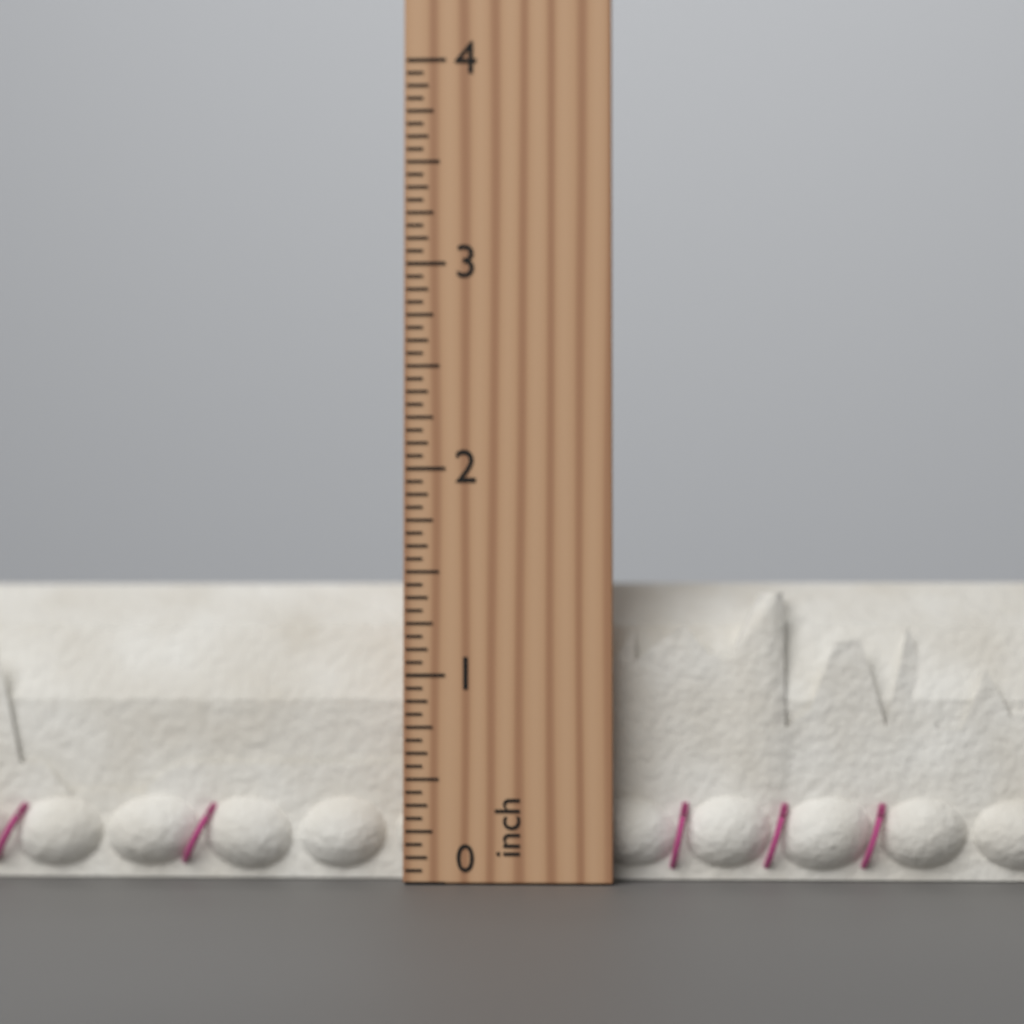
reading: 1.5000 inch
